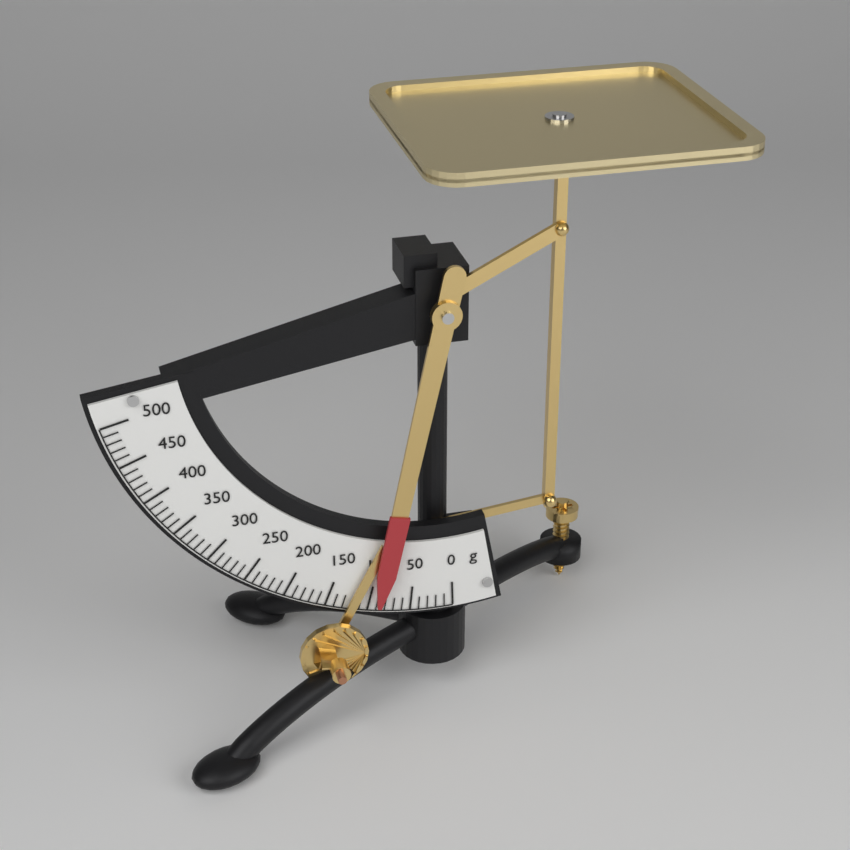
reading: 90 g
